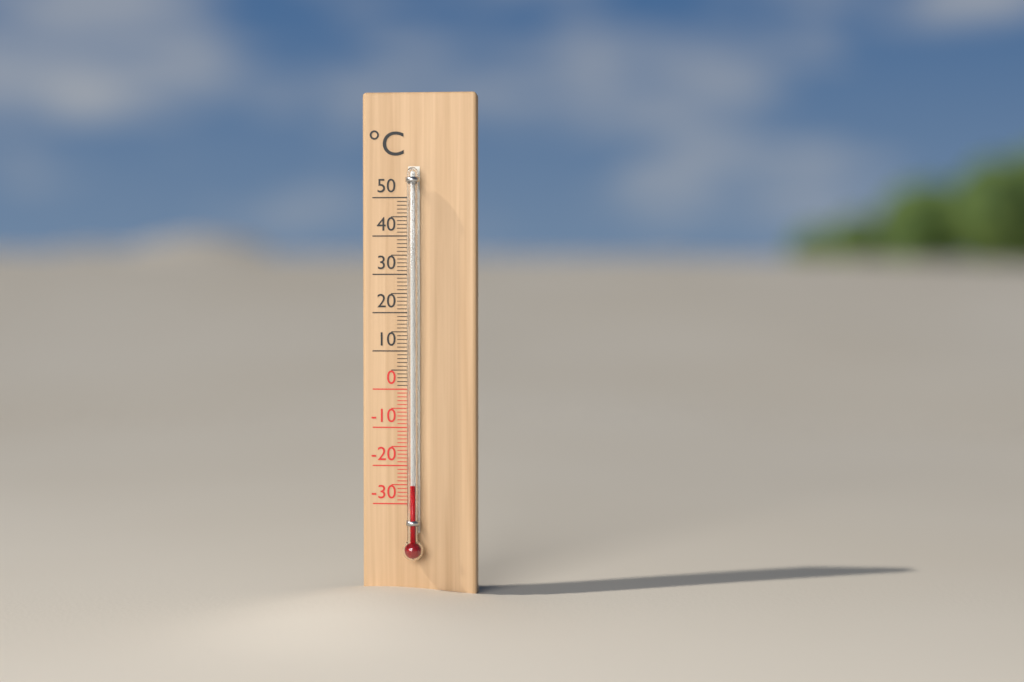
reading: -25 °C
